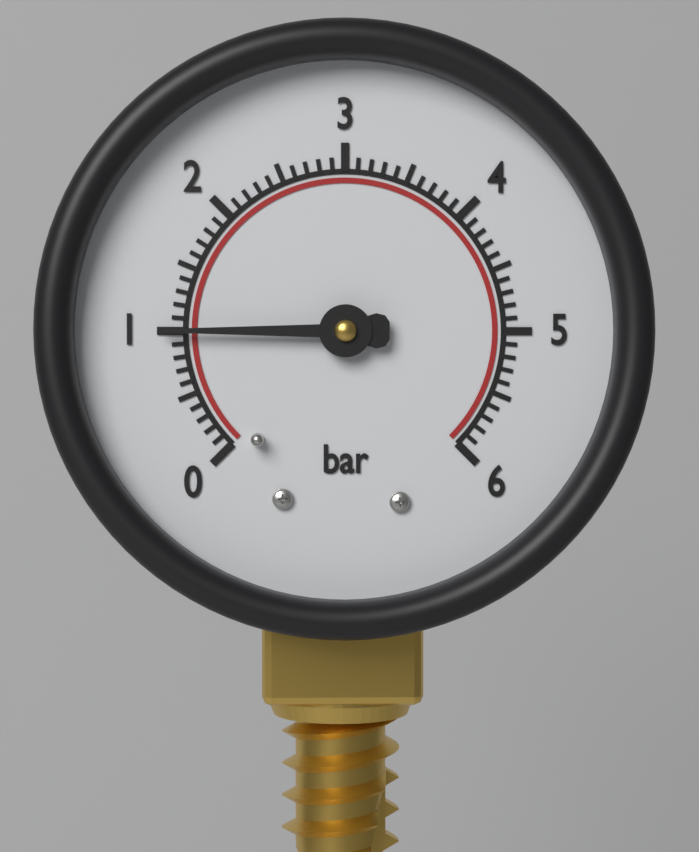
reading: 1.0 bar
